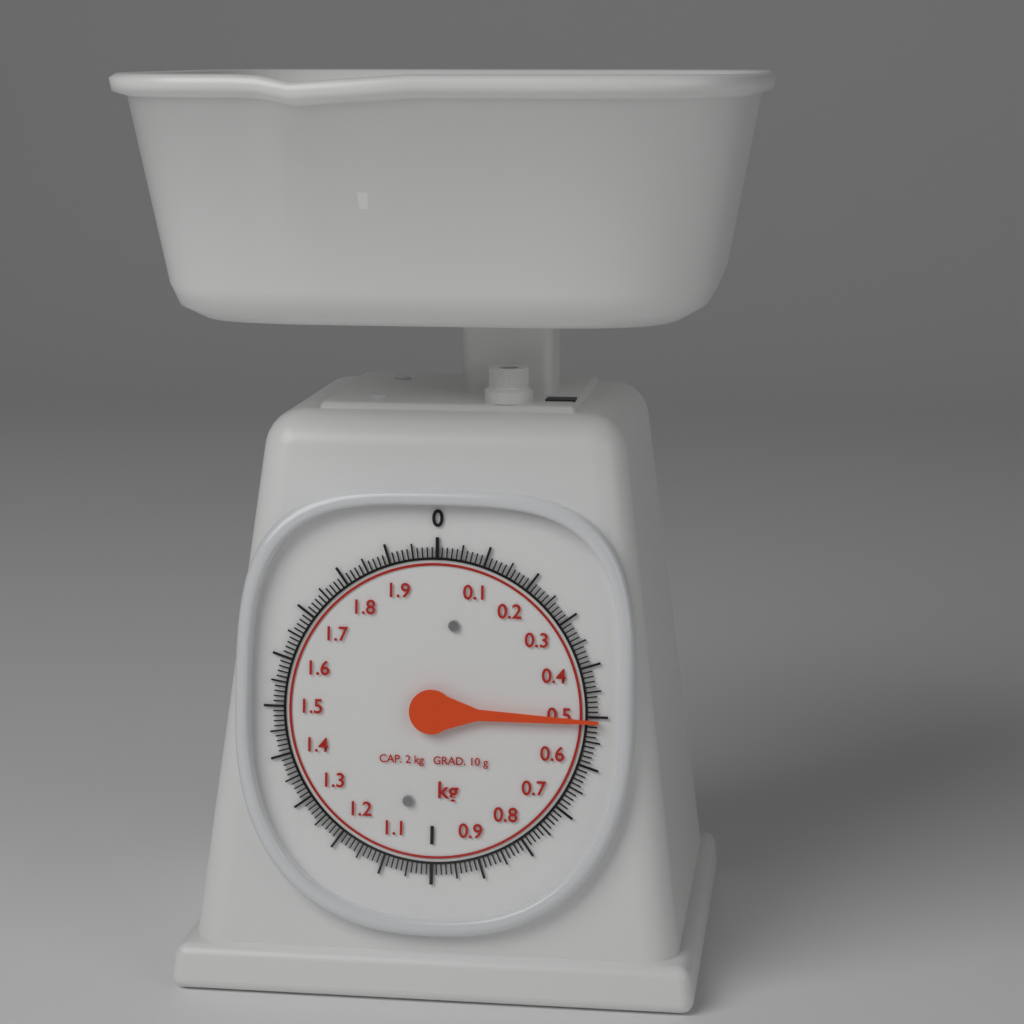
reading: 0.51 kg
